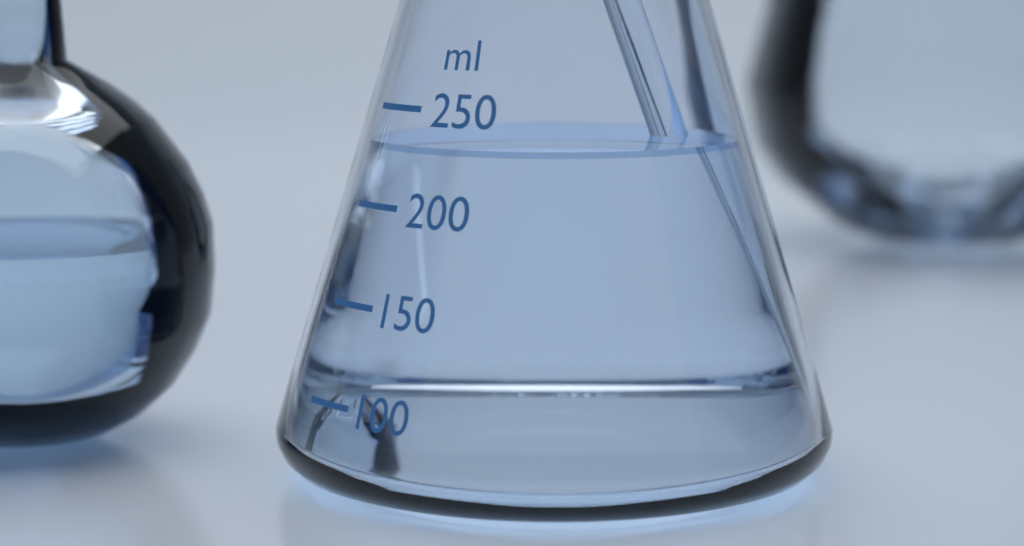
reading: 230 ml
